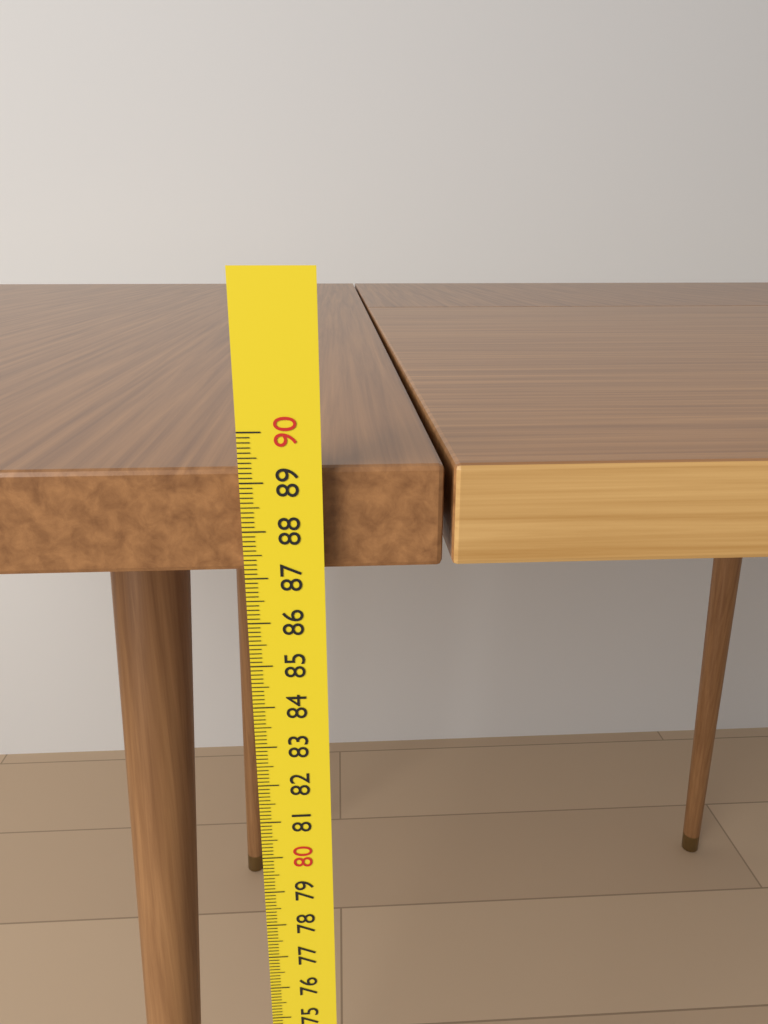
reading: 89.2 cm
